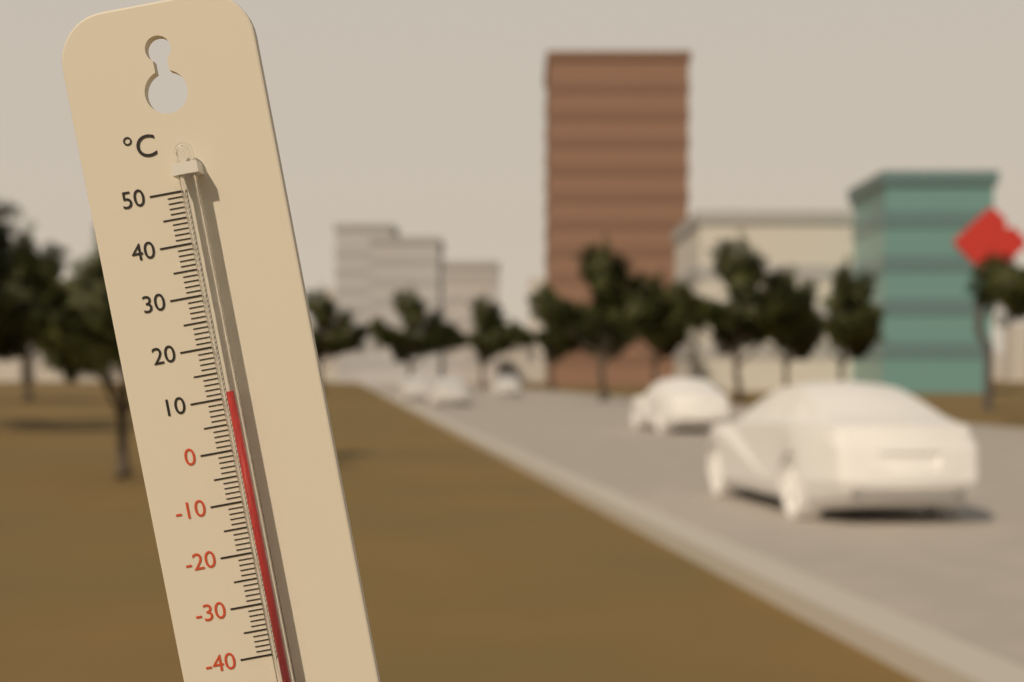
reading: 11 °C
